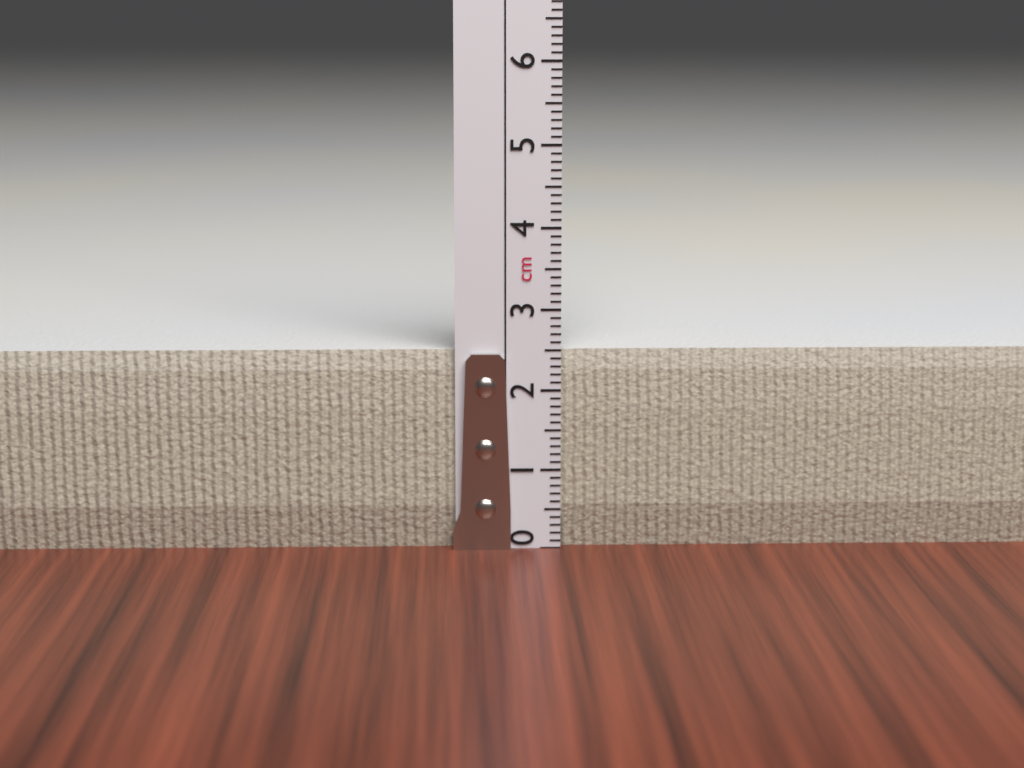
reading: 2.5 cm
